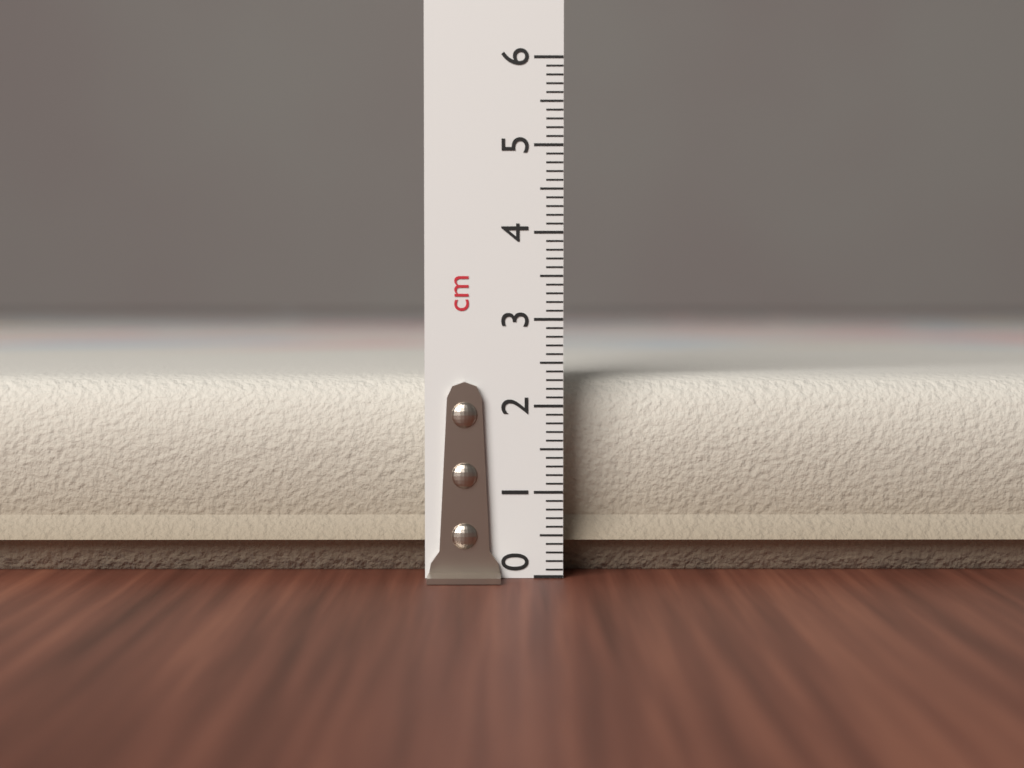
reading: 2.5 cm
